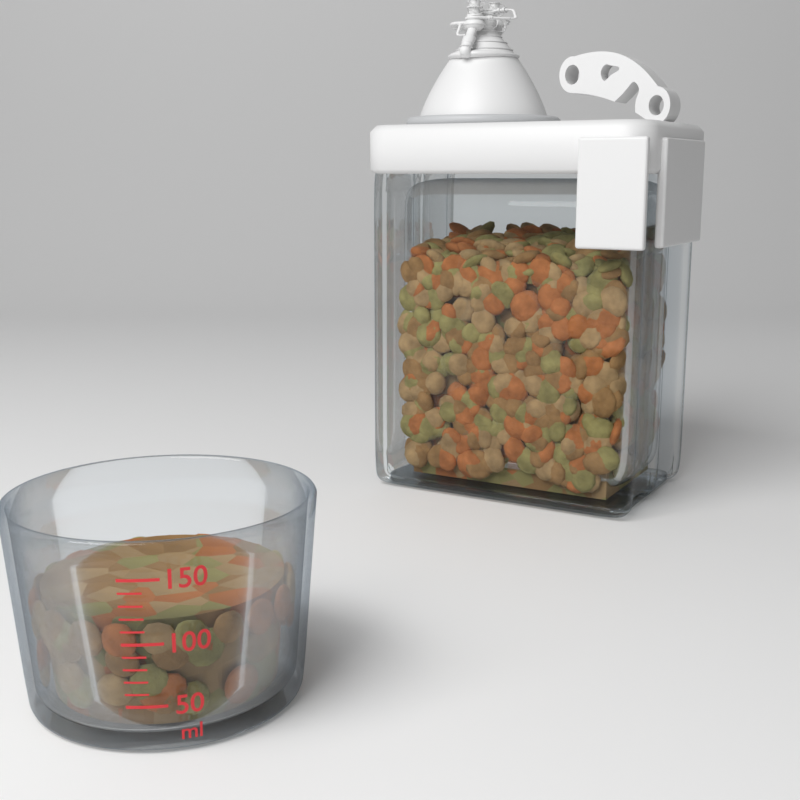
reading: 110 ml
